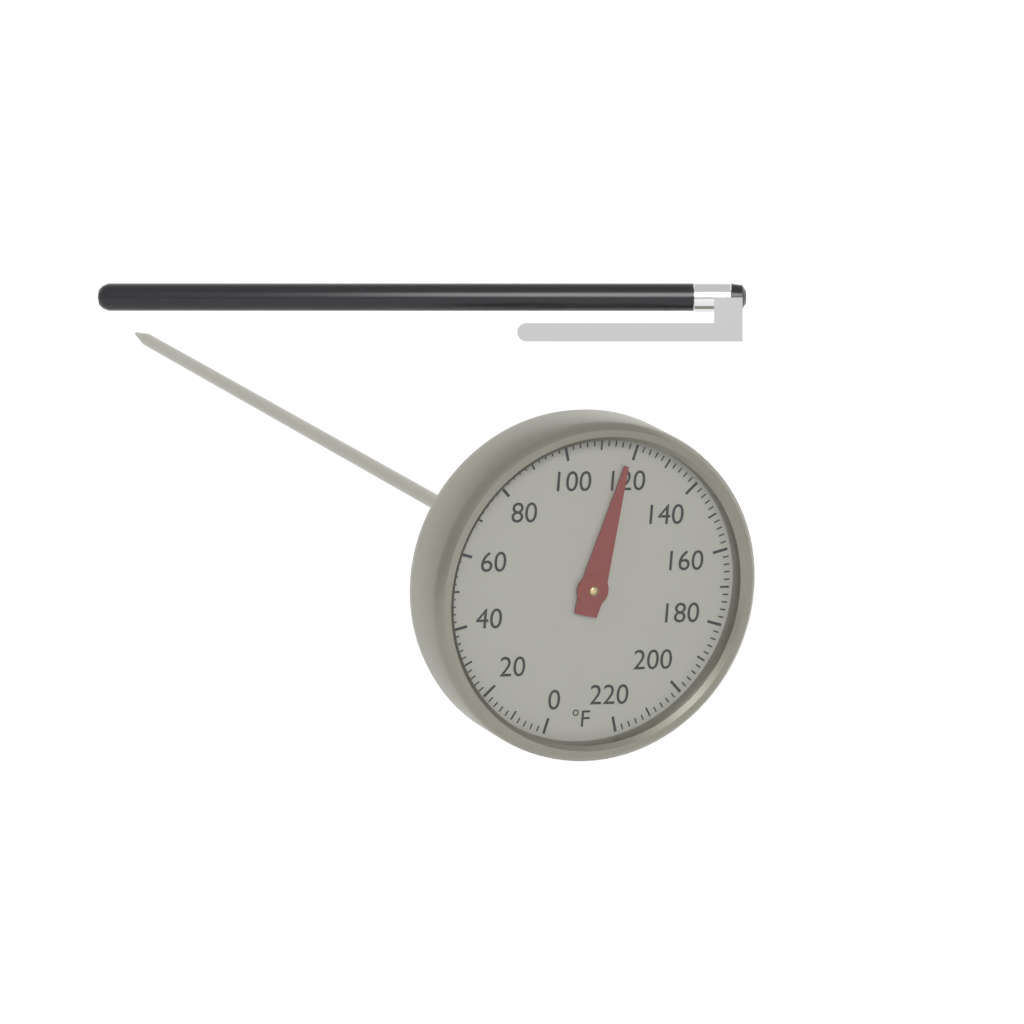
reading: 118 °F
